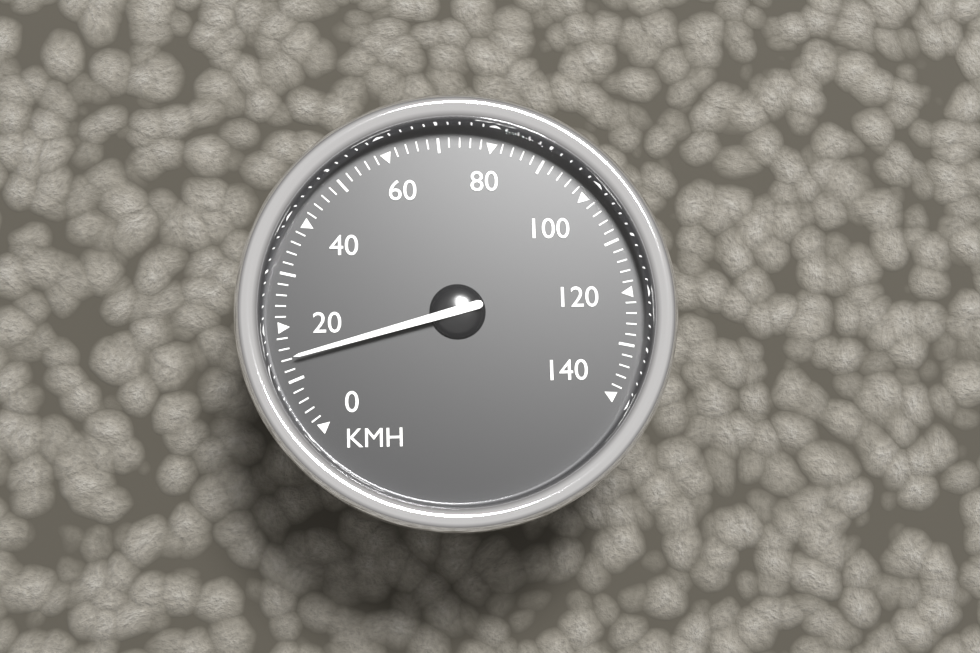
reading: 14 km/h
